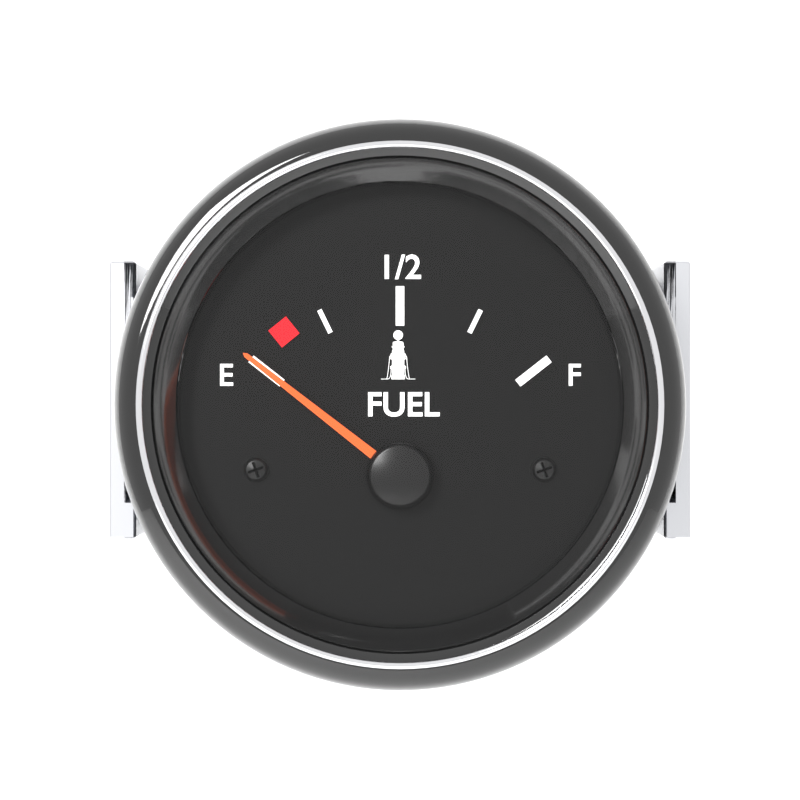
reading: 0.00 (no unit)
